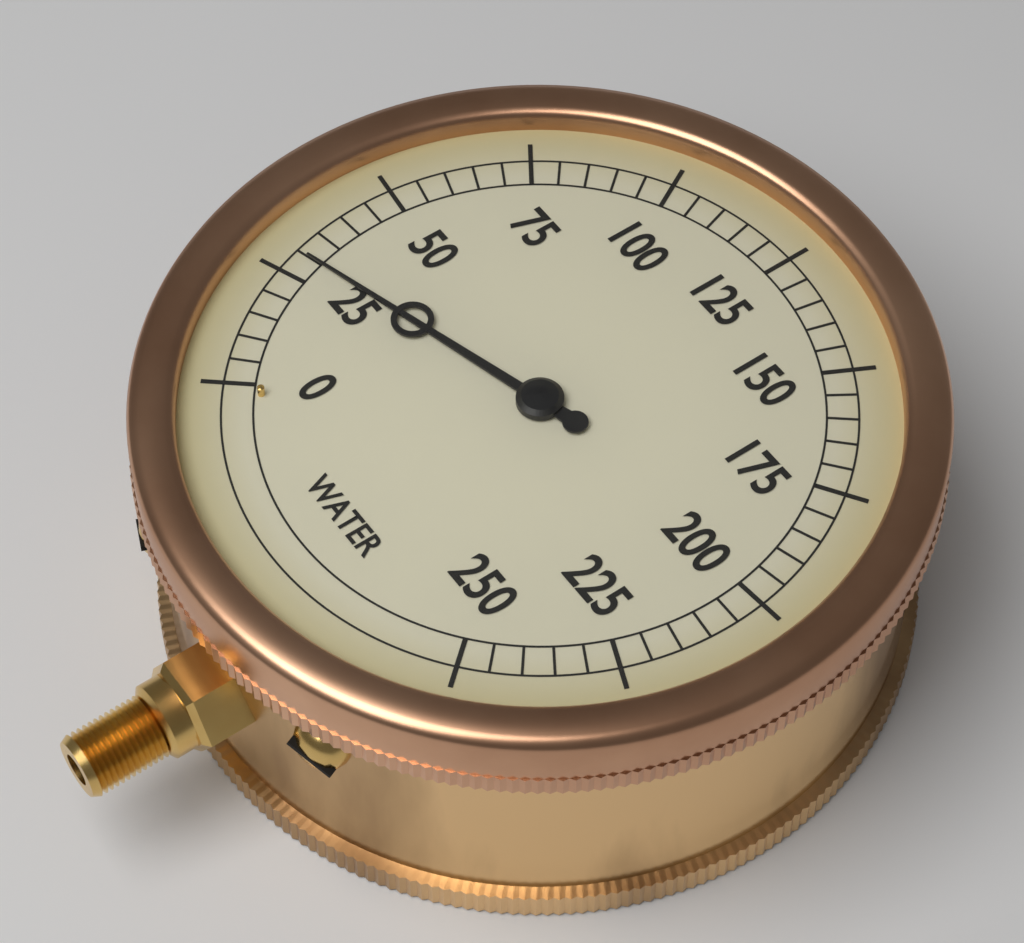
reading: 30 (no unit)
